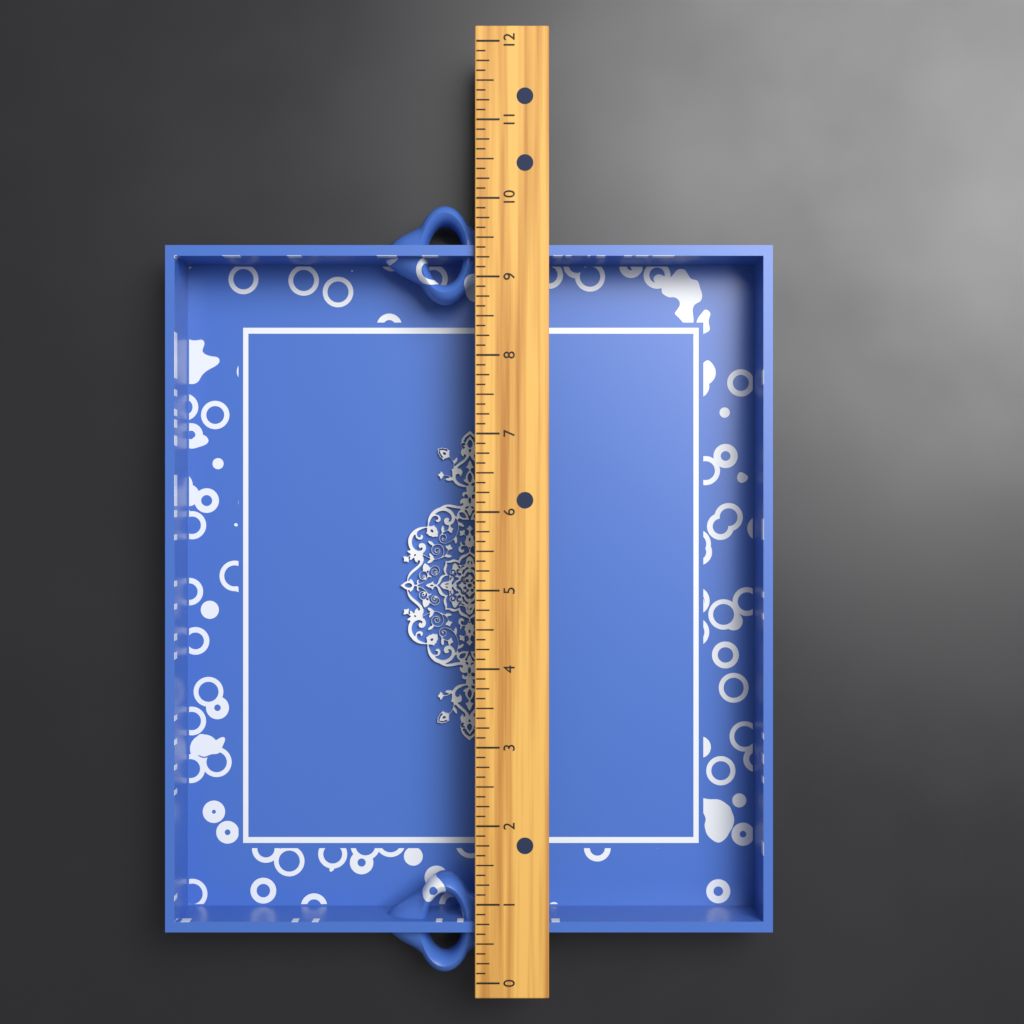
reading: 10.000 (no unit)
